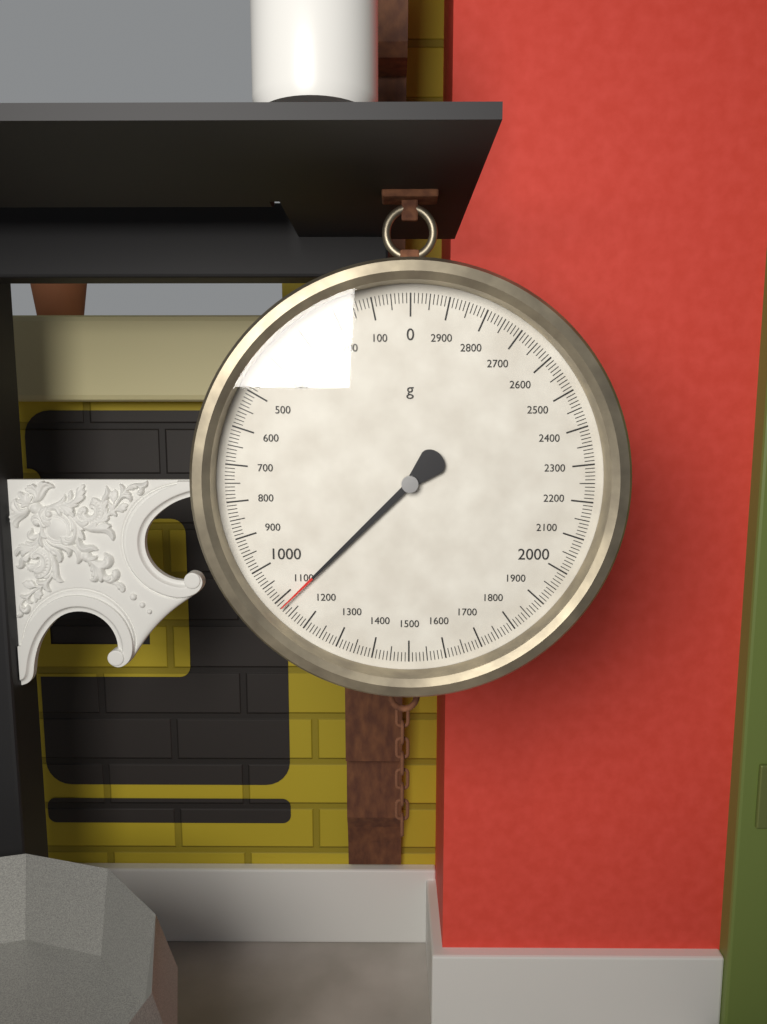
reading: 1120 g
